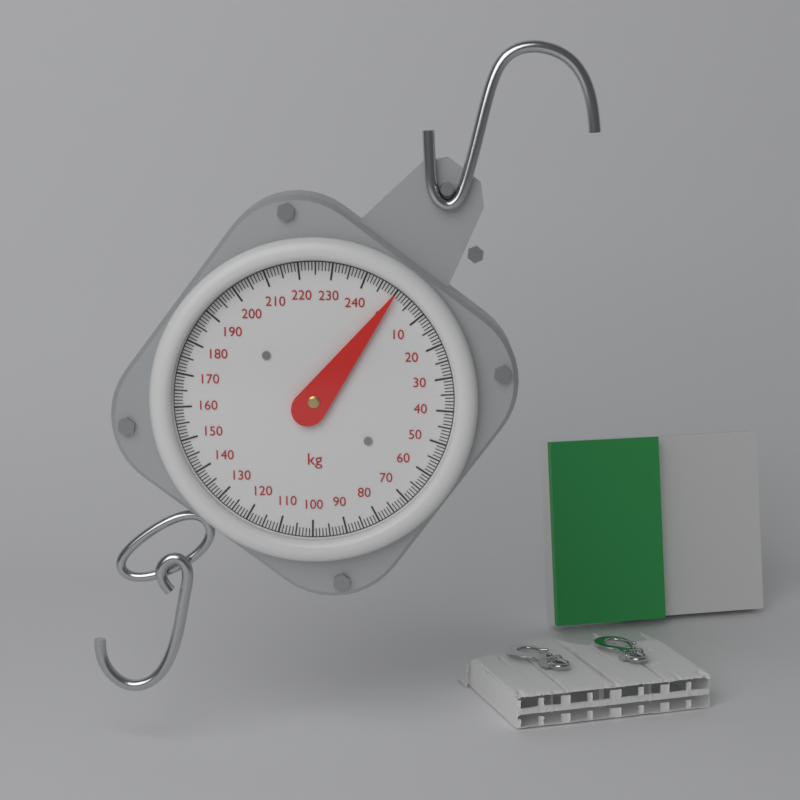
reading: 0 kg
